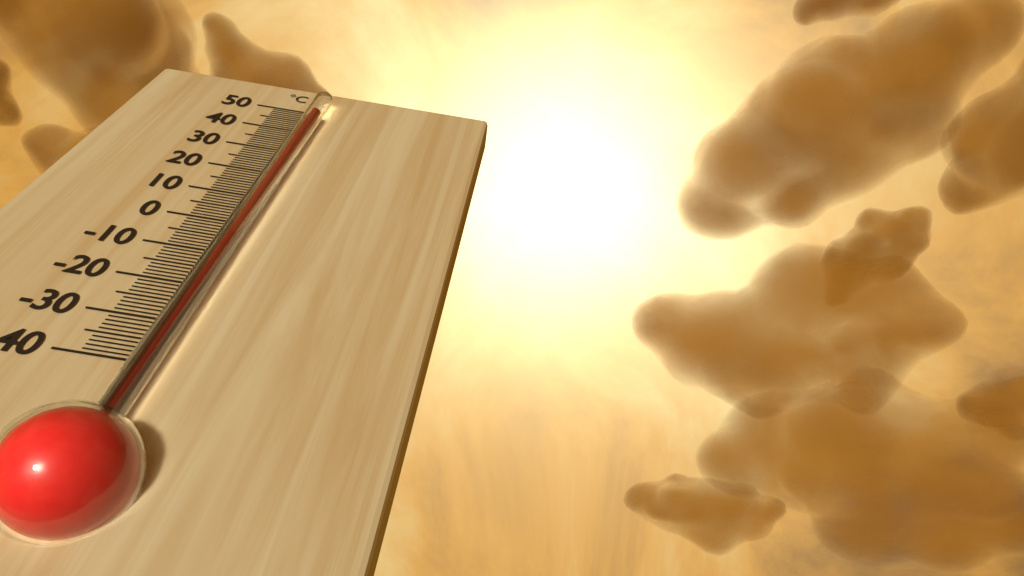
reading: 46 °C
